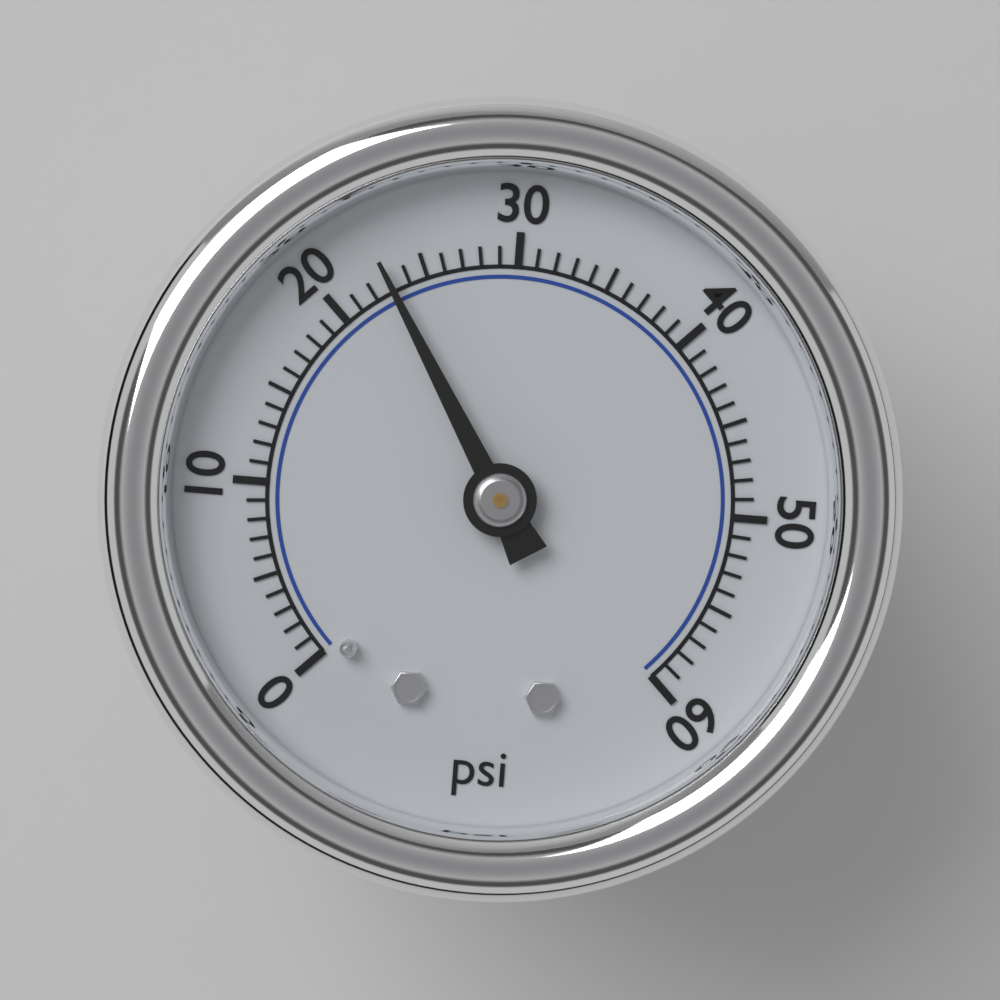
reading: 23 psi
